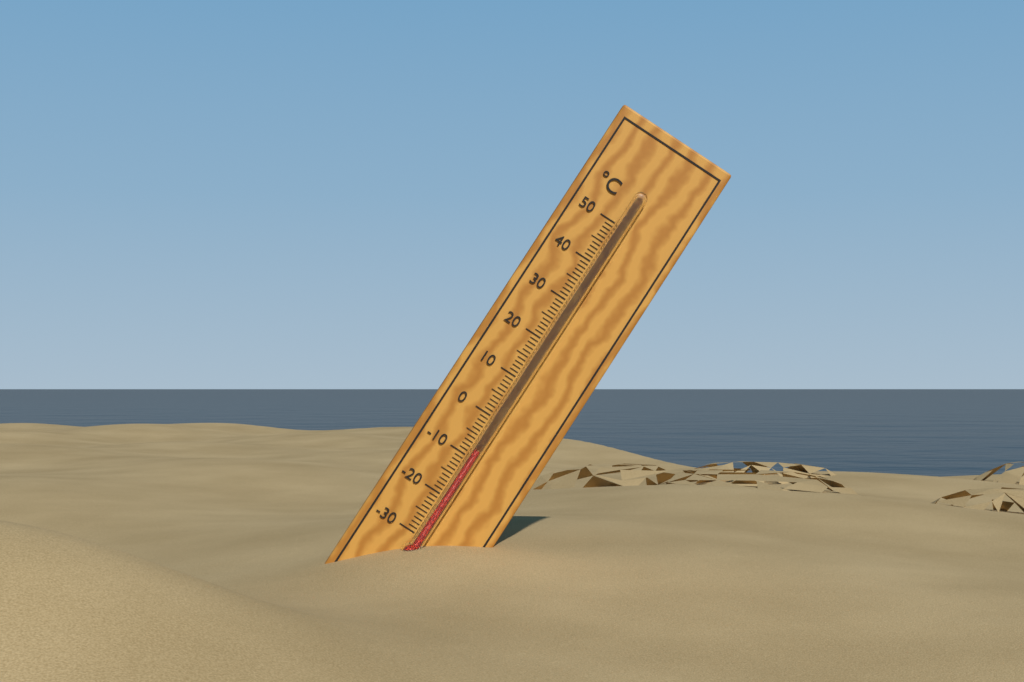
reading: -8 °C
